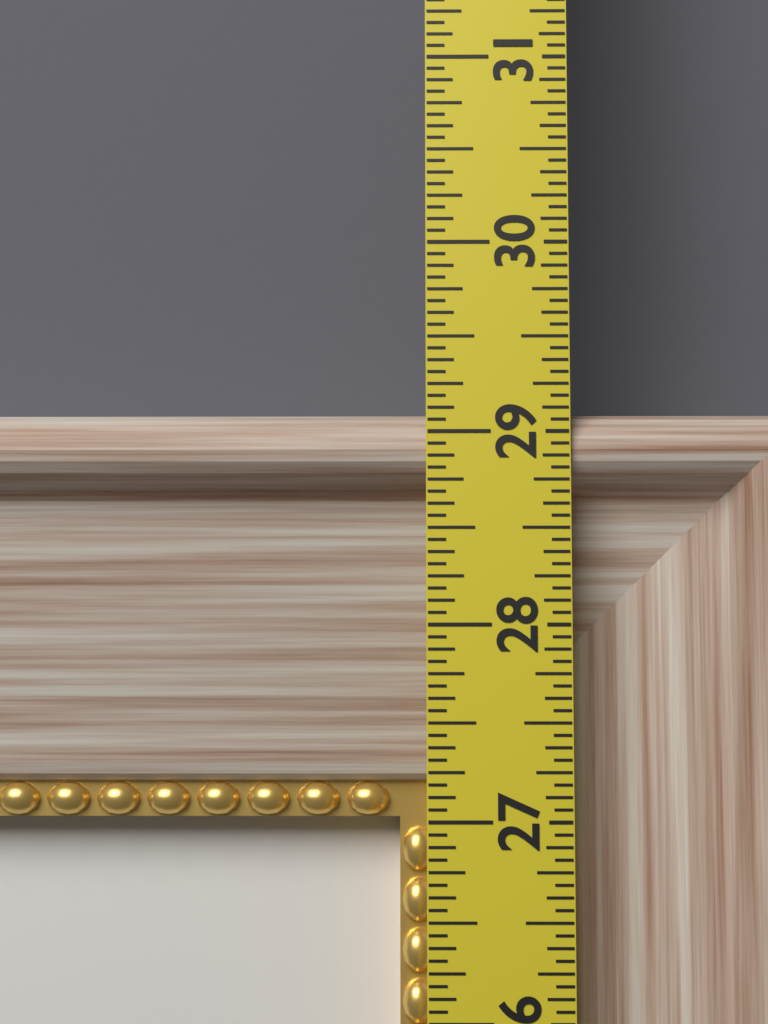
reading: 29.1250 in
